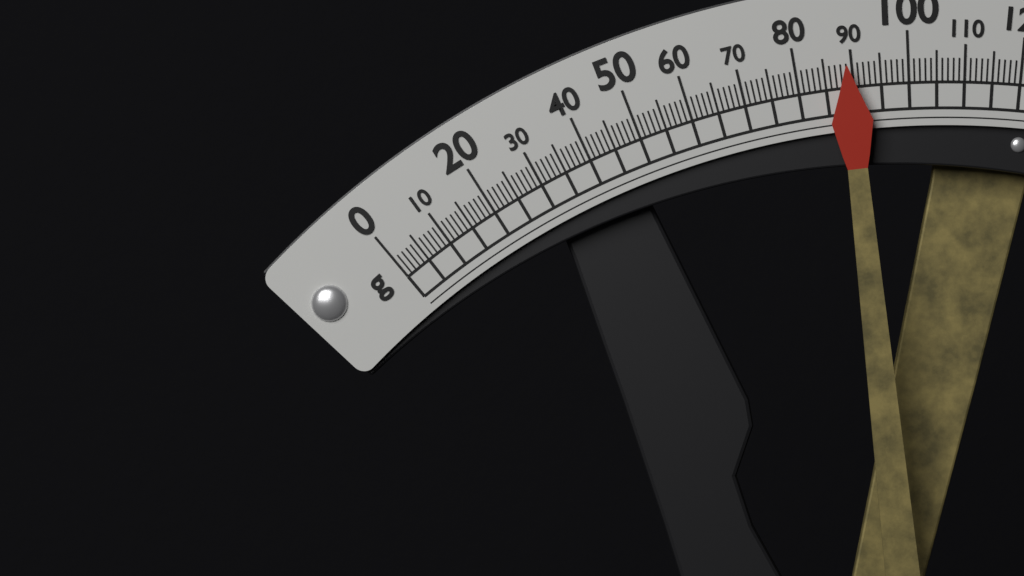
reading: 89 g
